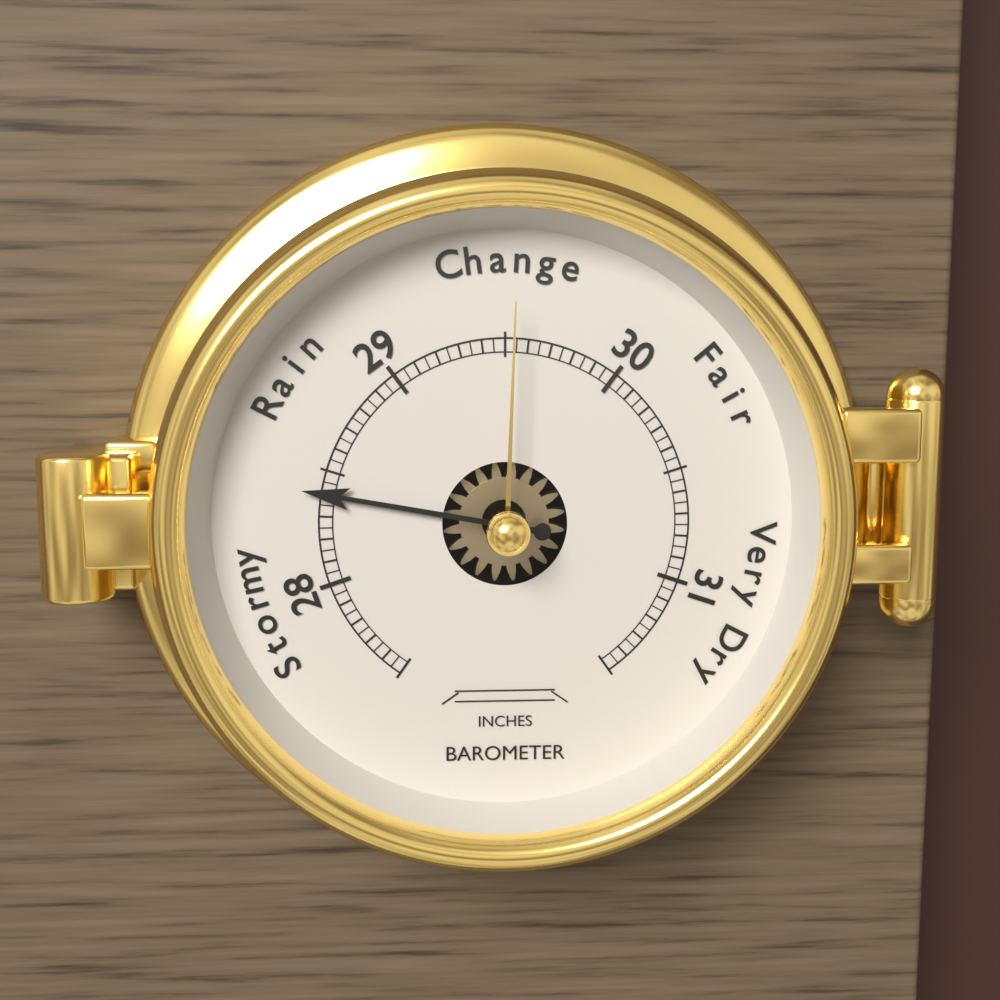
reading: 28.40 inches
